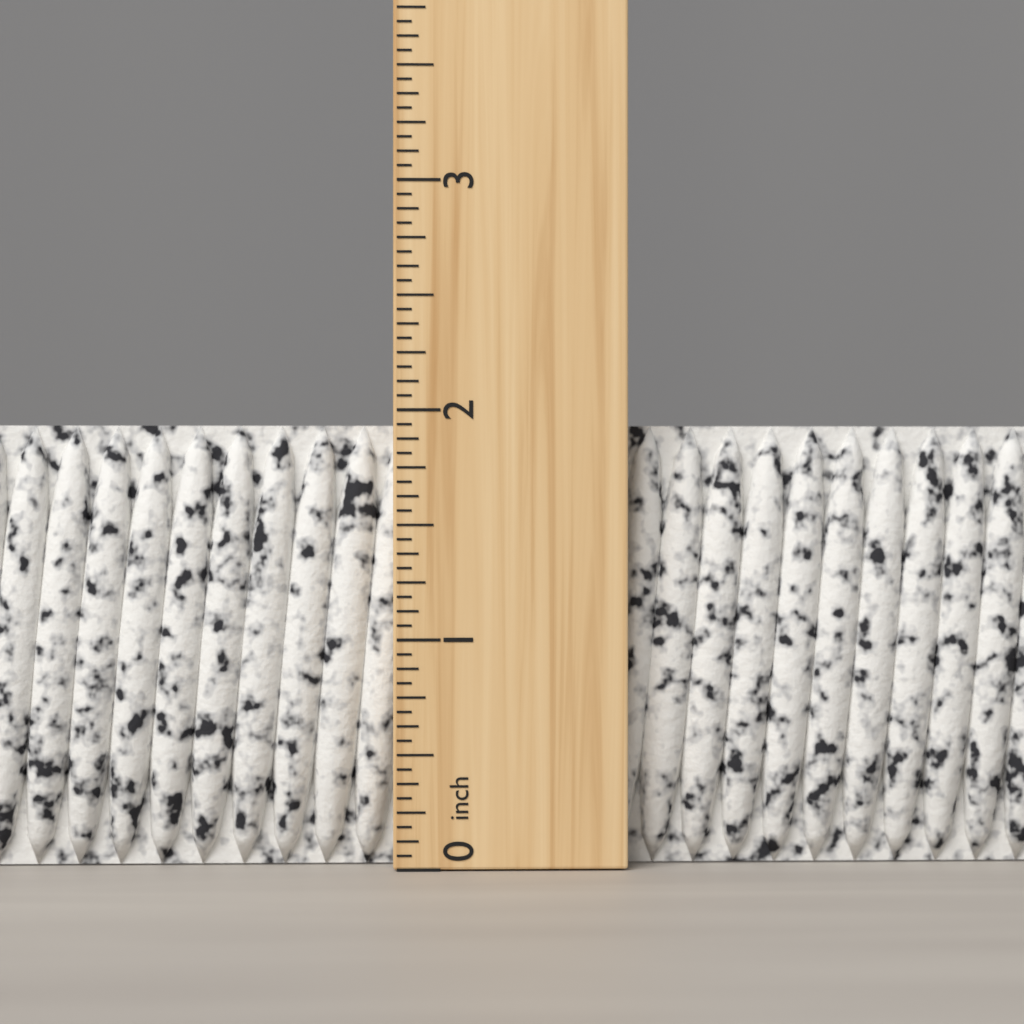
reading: 1.9375 inch
